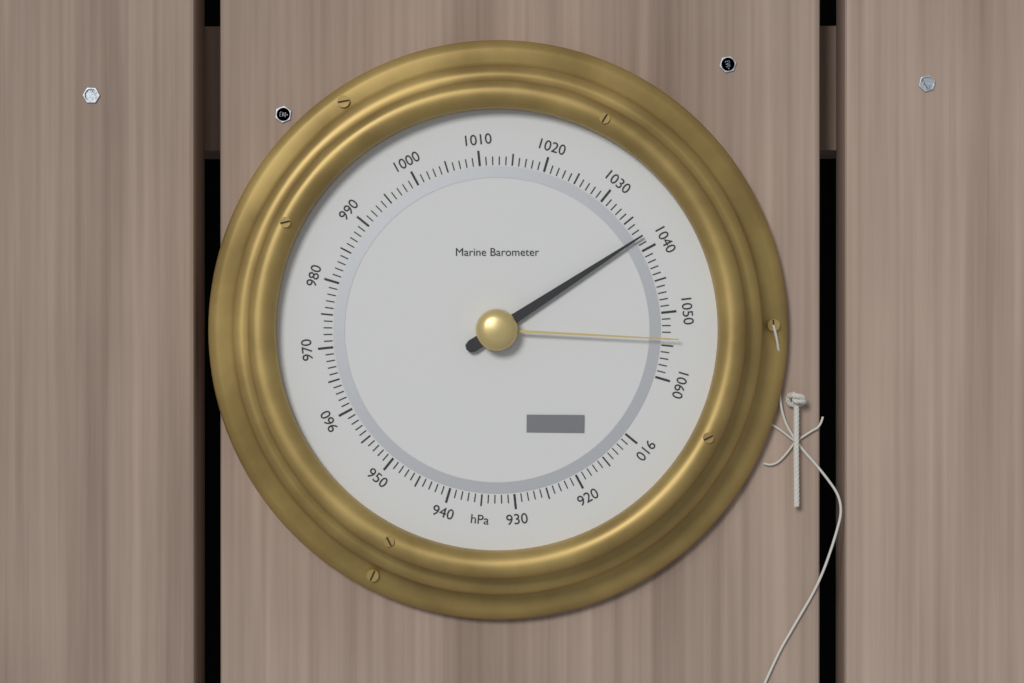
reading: 1038 hPa
